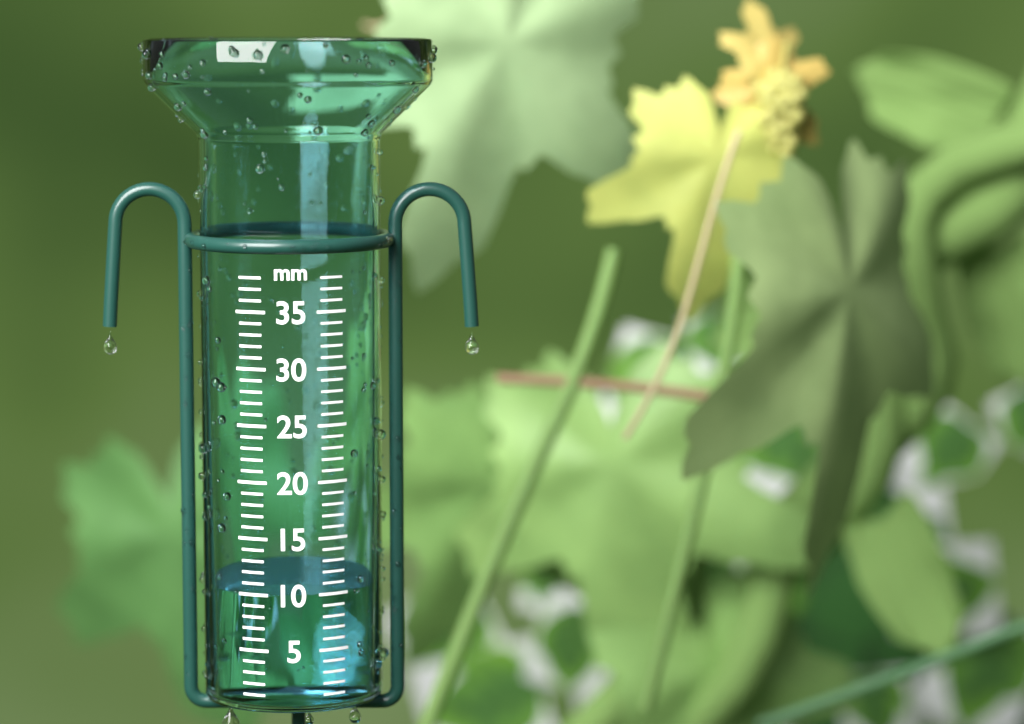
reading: 10 mm
